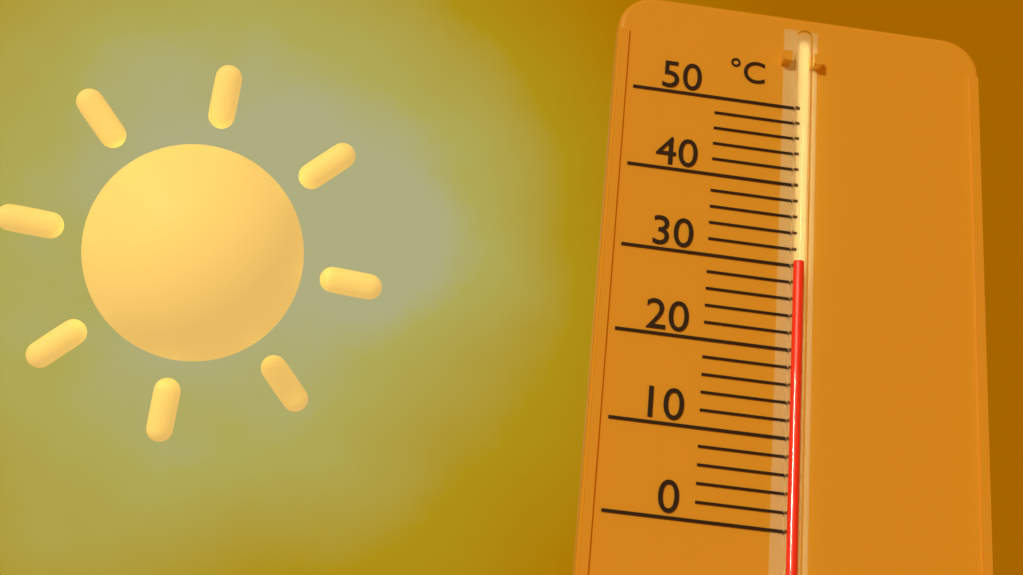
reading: 30 °C
